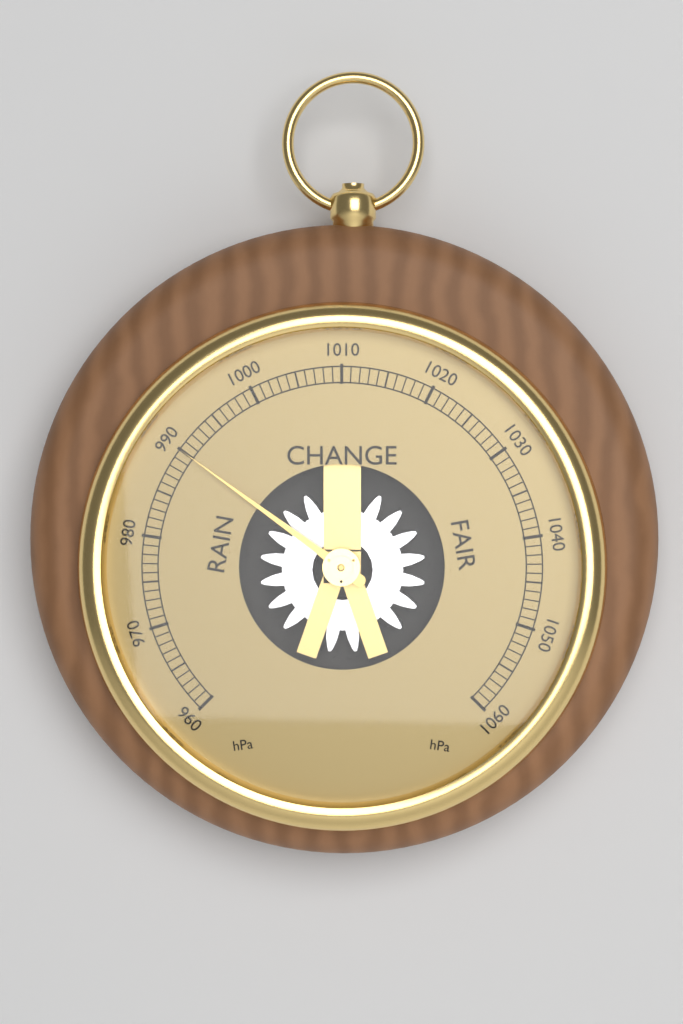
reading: 990 hPa
